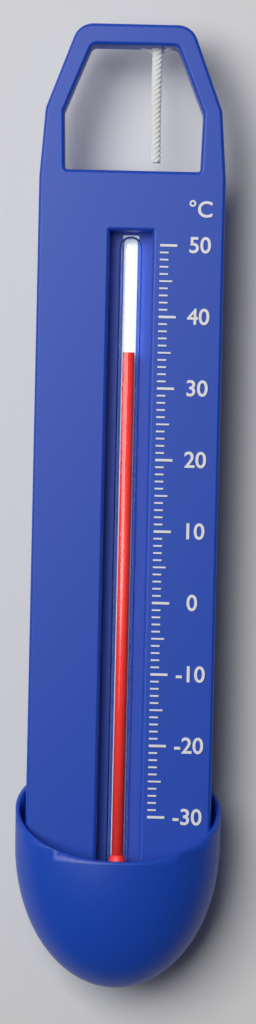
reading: 35 °C
